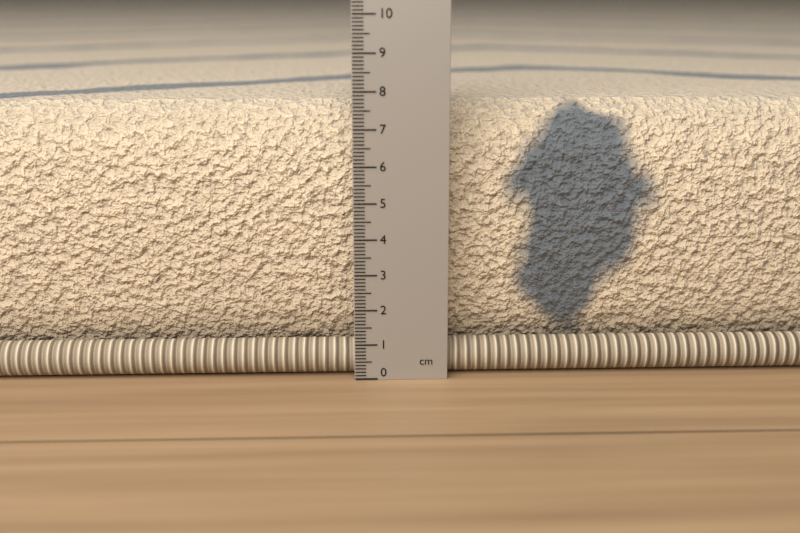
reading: 7.6 cm
